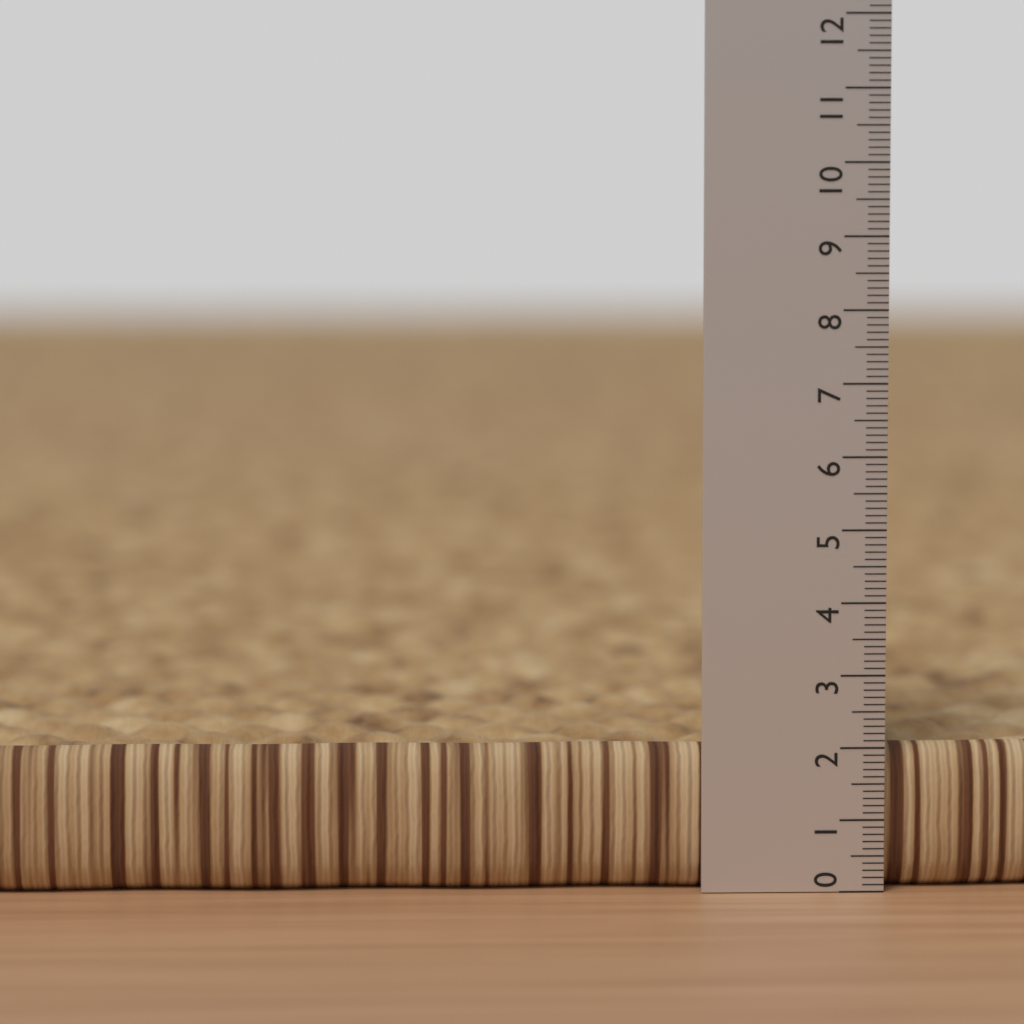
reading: 2.0 (no unit)
